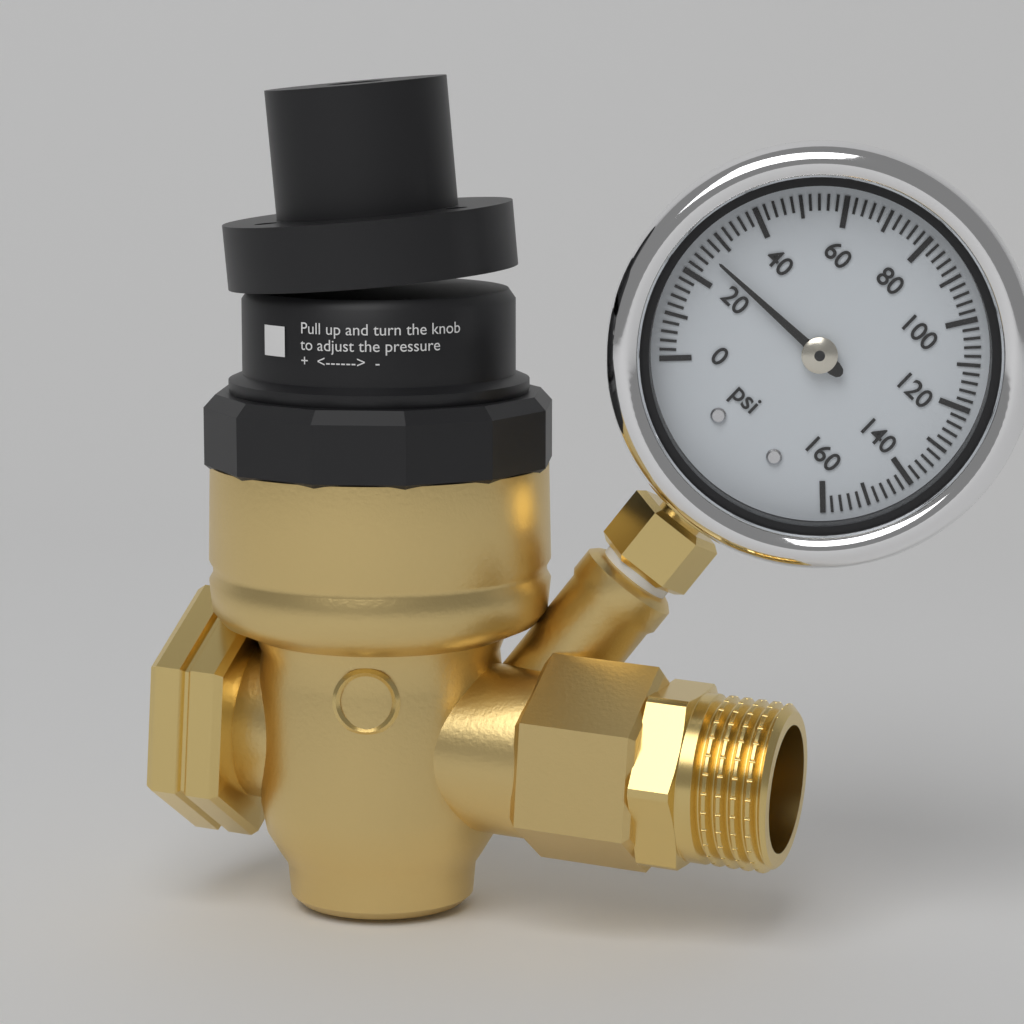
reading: 26 psi
